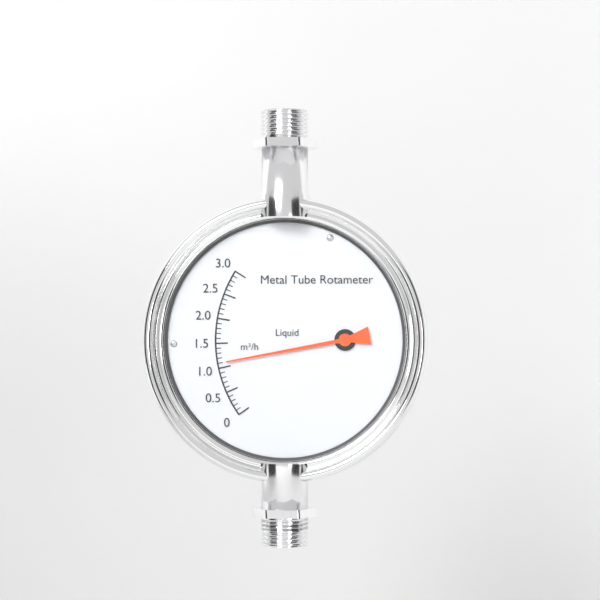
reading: 1.1 m³/h
